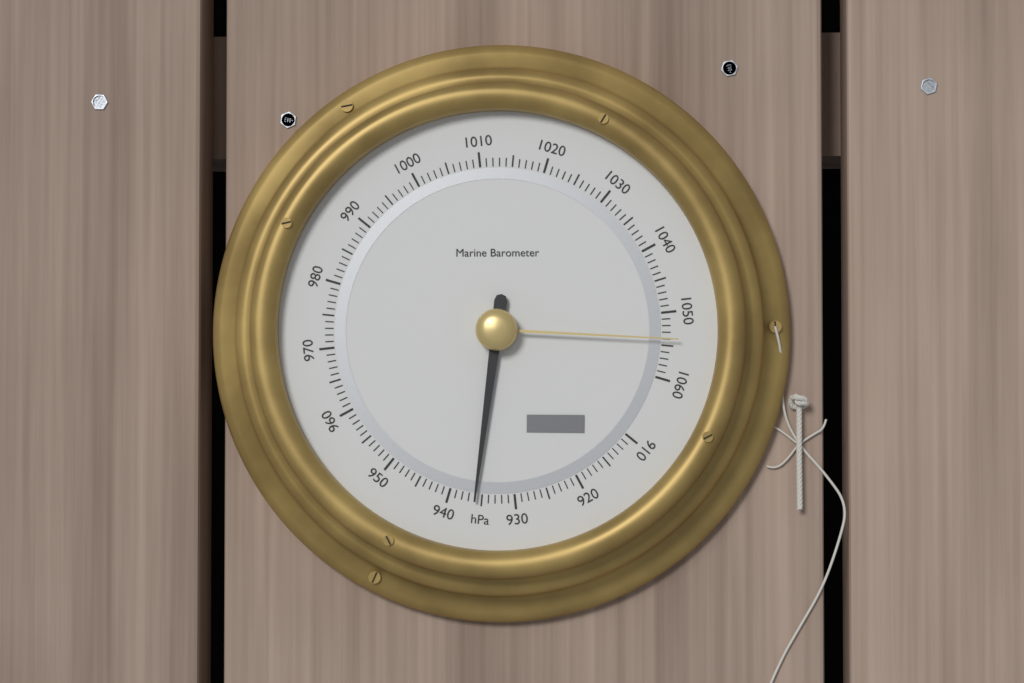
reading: 936 hPa
